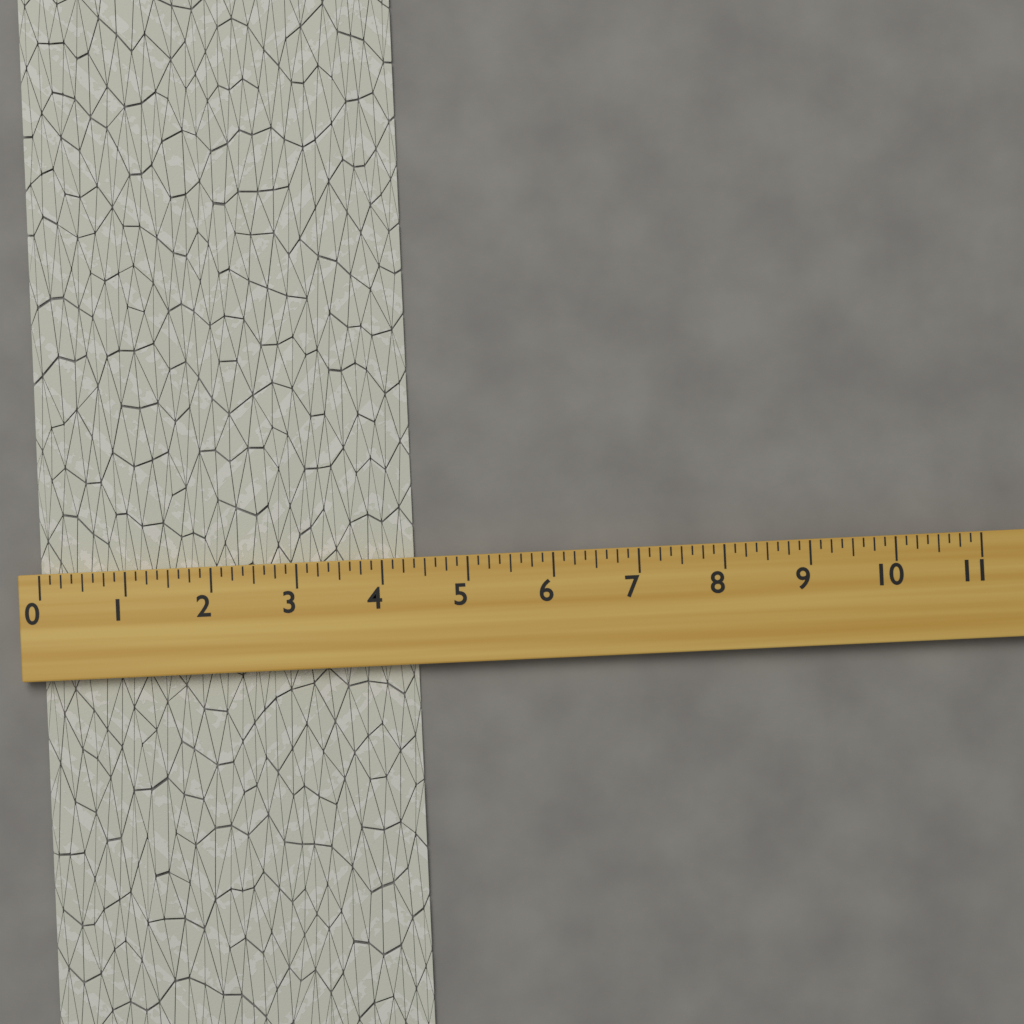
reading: 4.375 (no unit)
